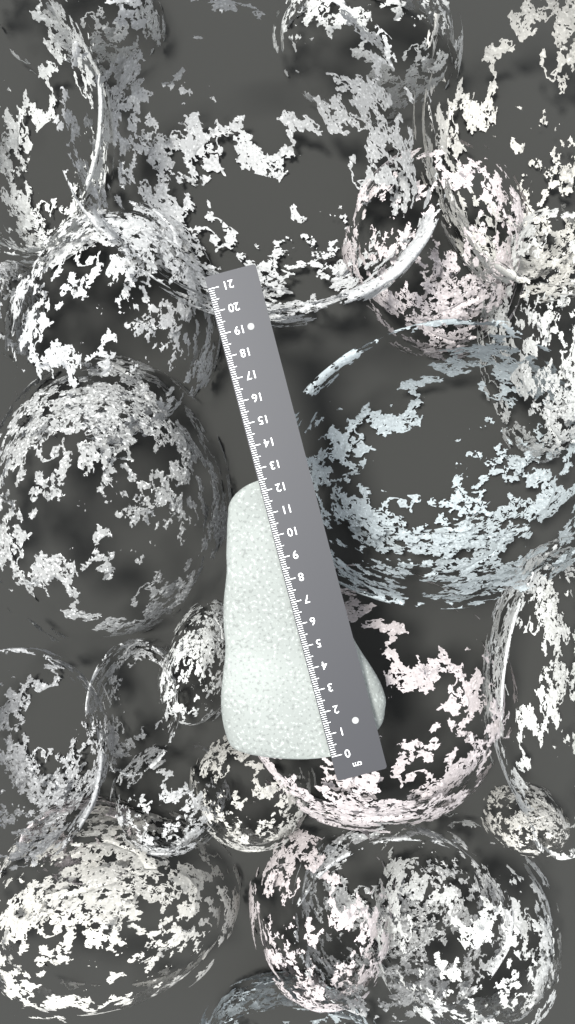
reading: 12.5 cm
